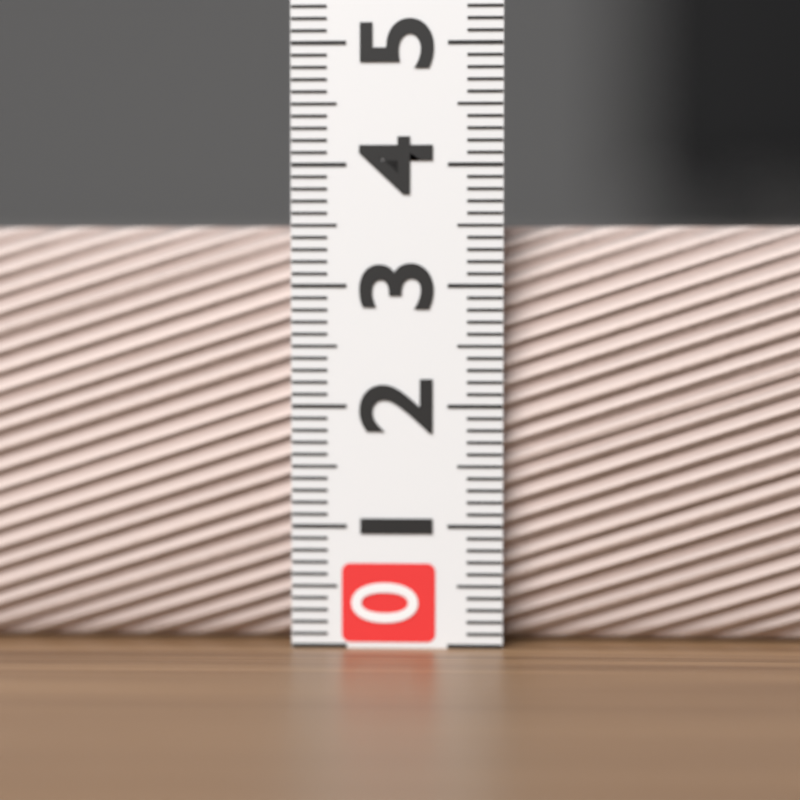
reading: 3.5 (no unit)
